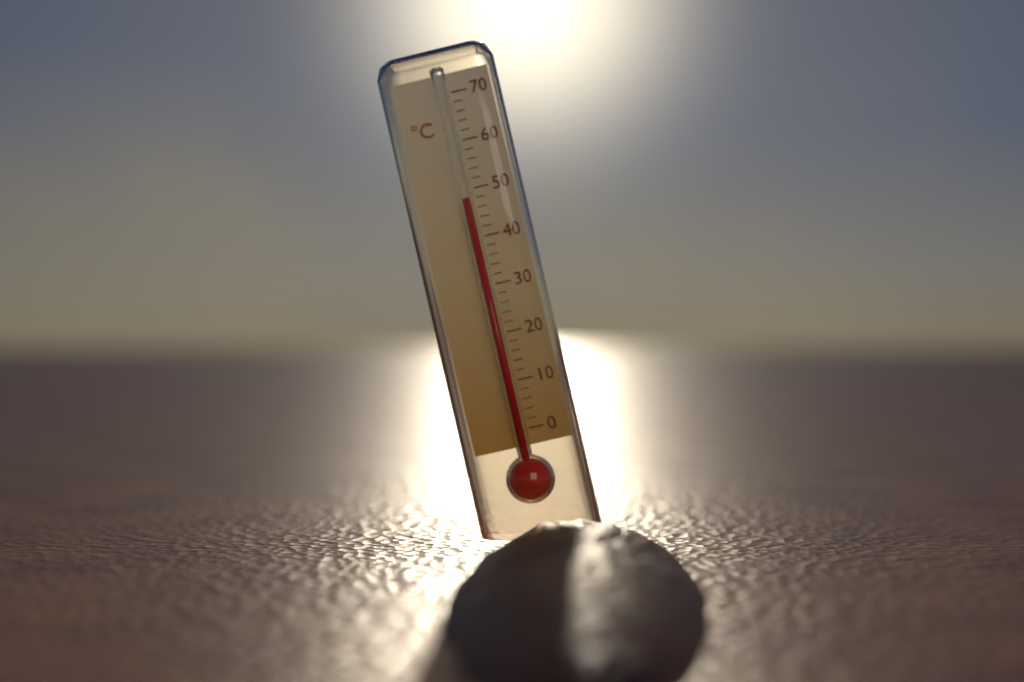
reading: 48 °C
